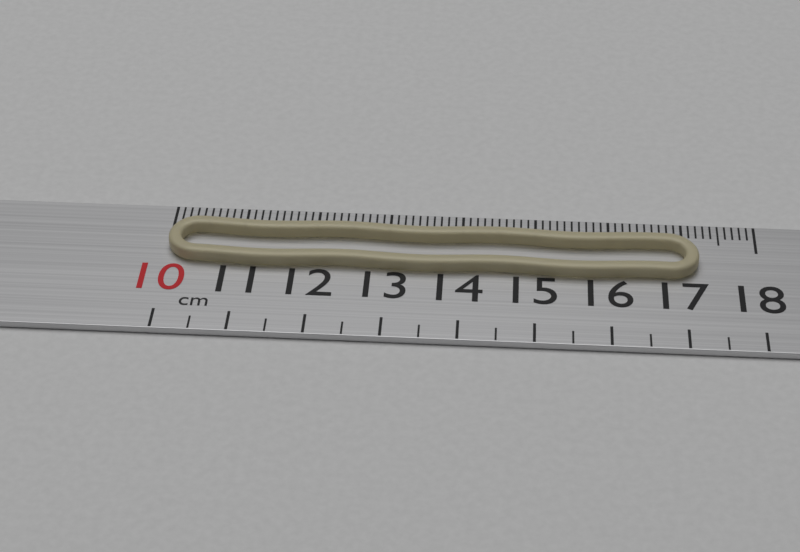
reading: 17.2 cm
